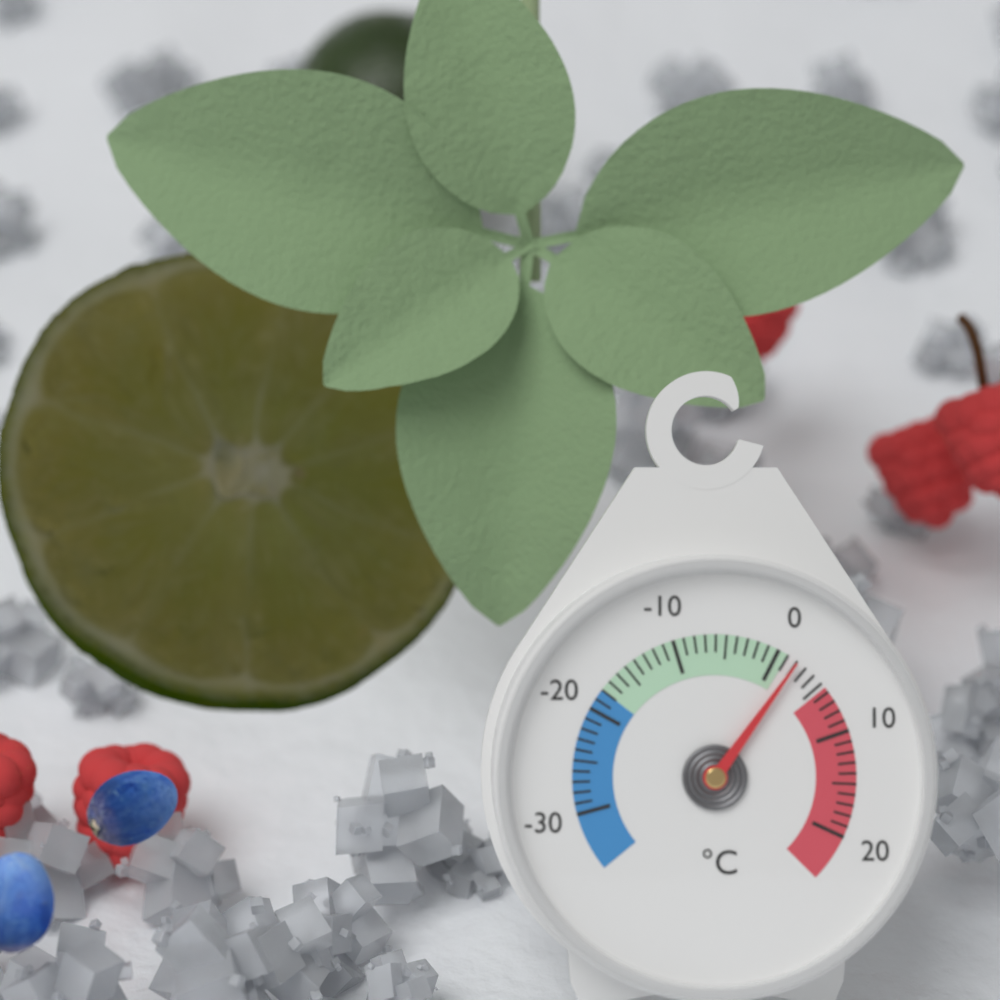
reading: 2 °C
